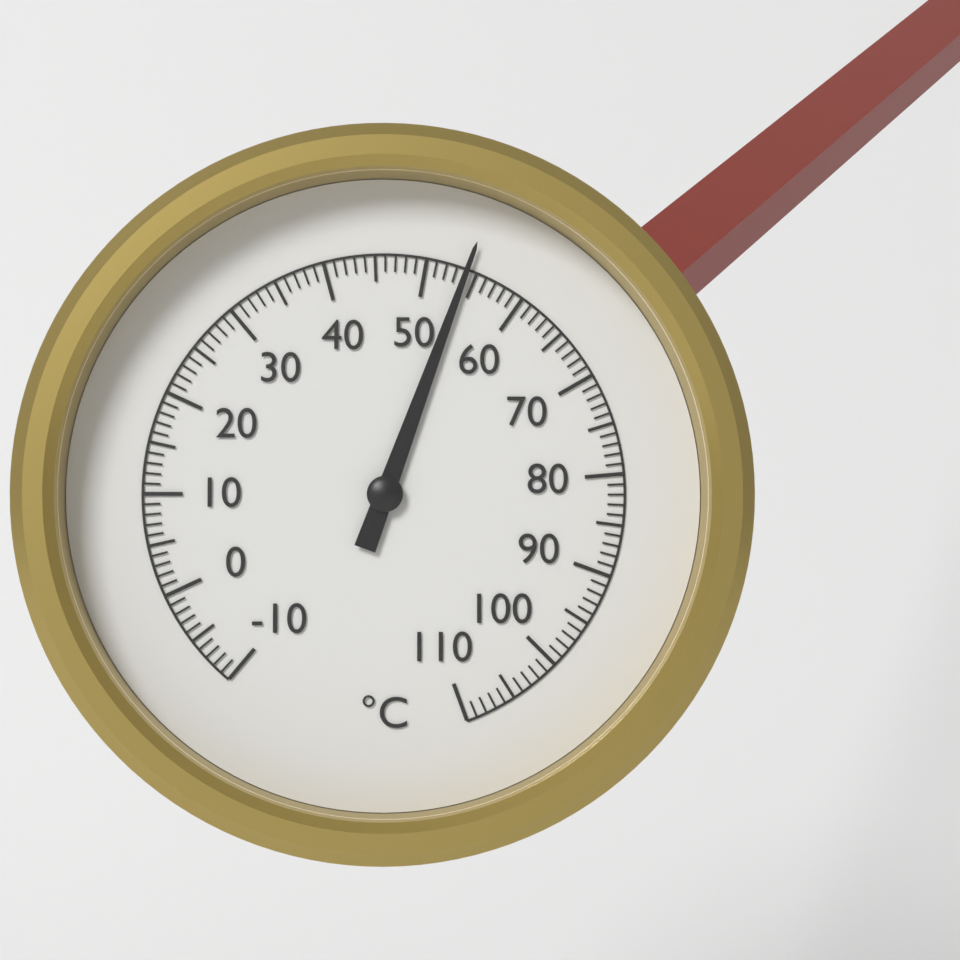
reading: 54 °C
